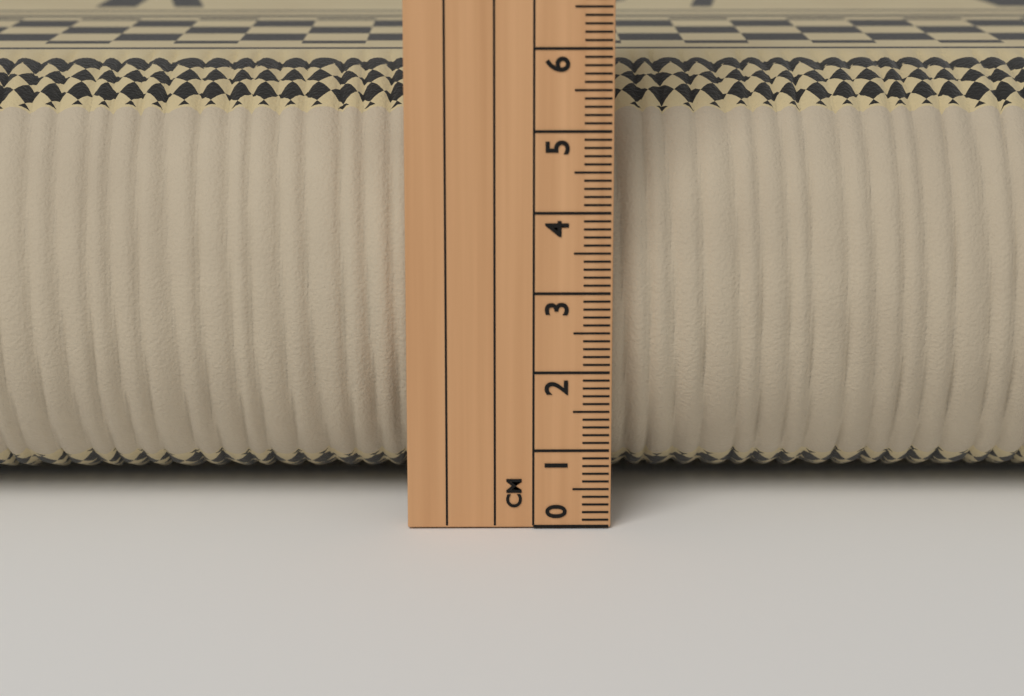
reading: 5.6 cm
